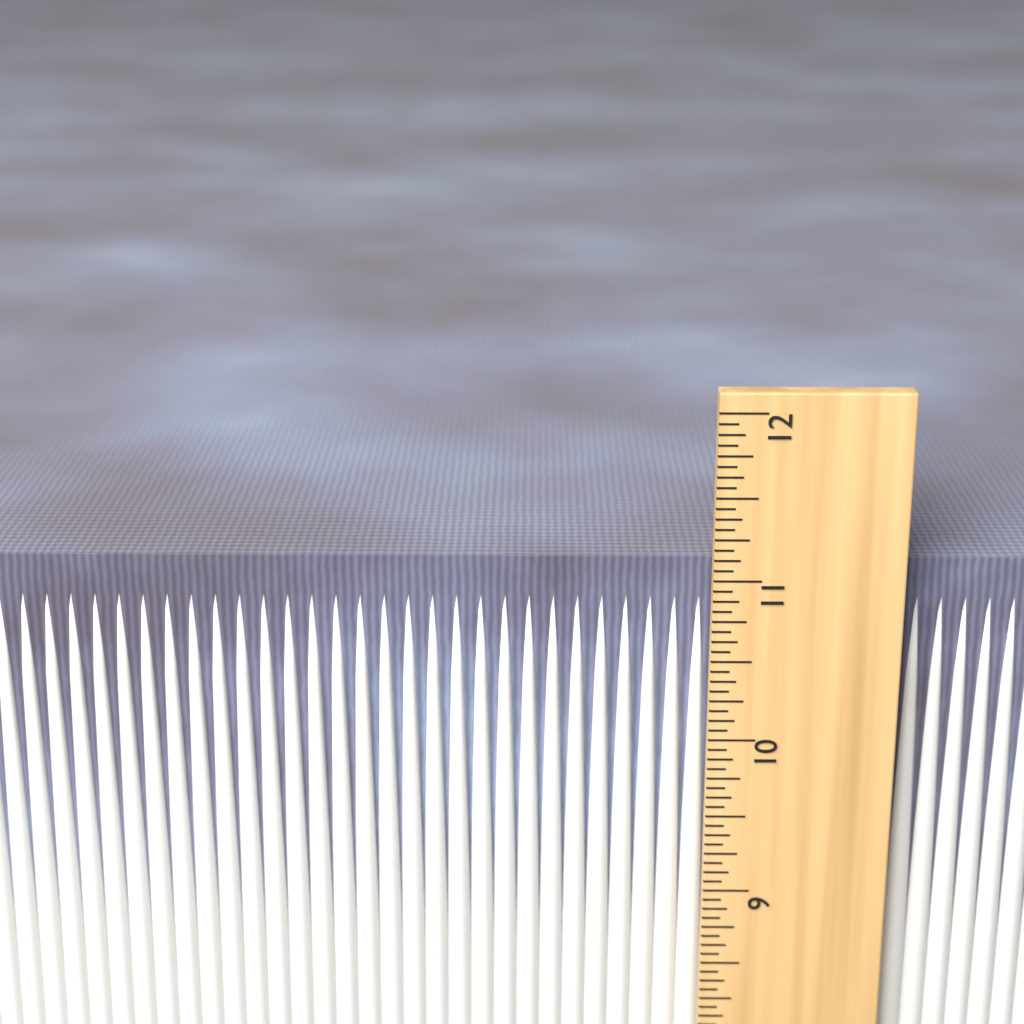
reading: 11.0625 in
